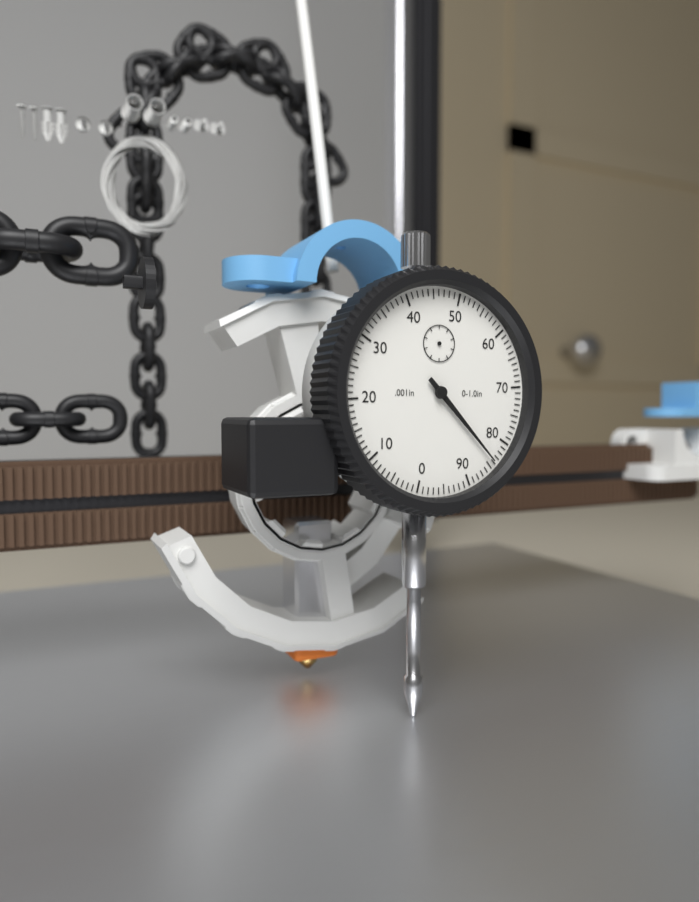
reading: 0.084 in
